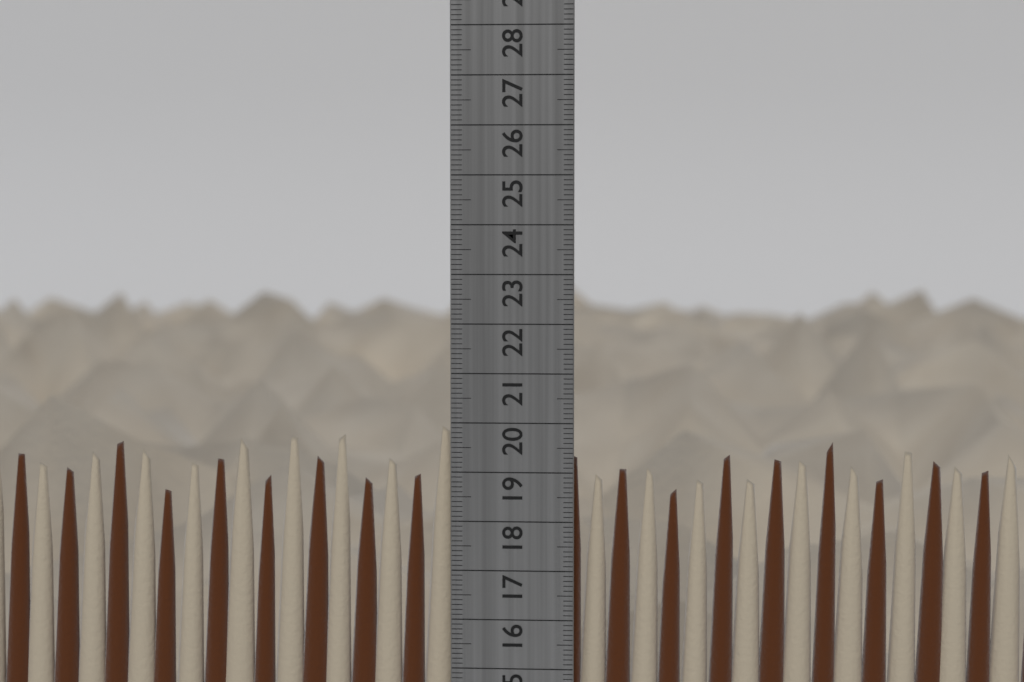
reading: 20.0 cm
